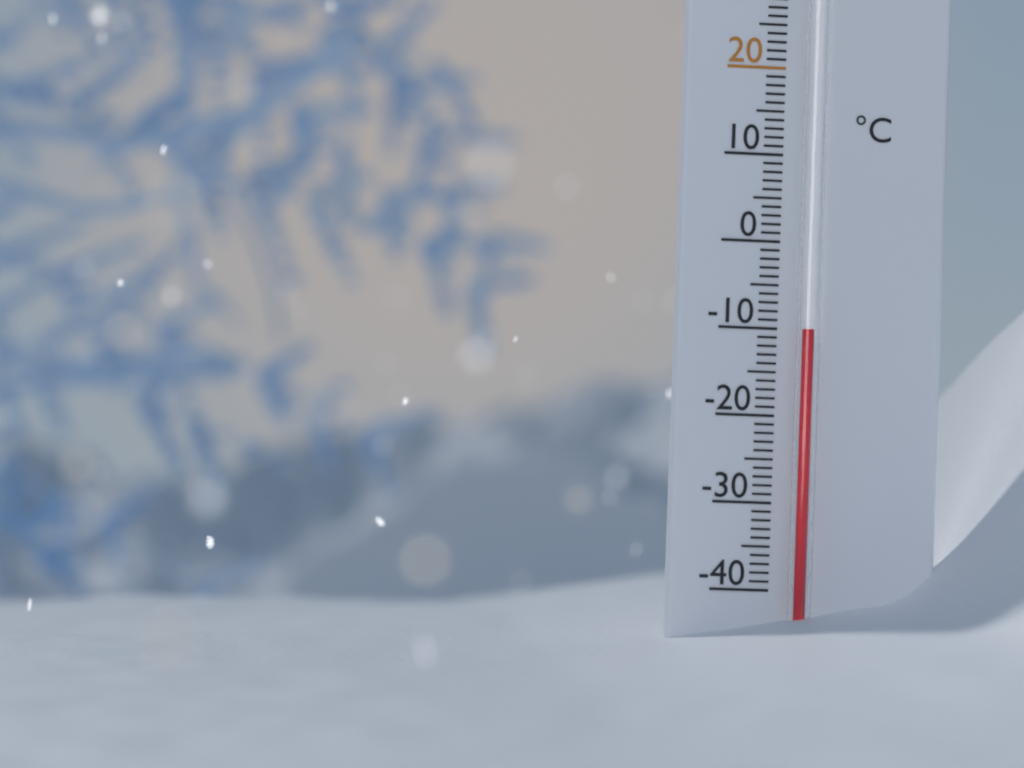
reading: -10 °C
